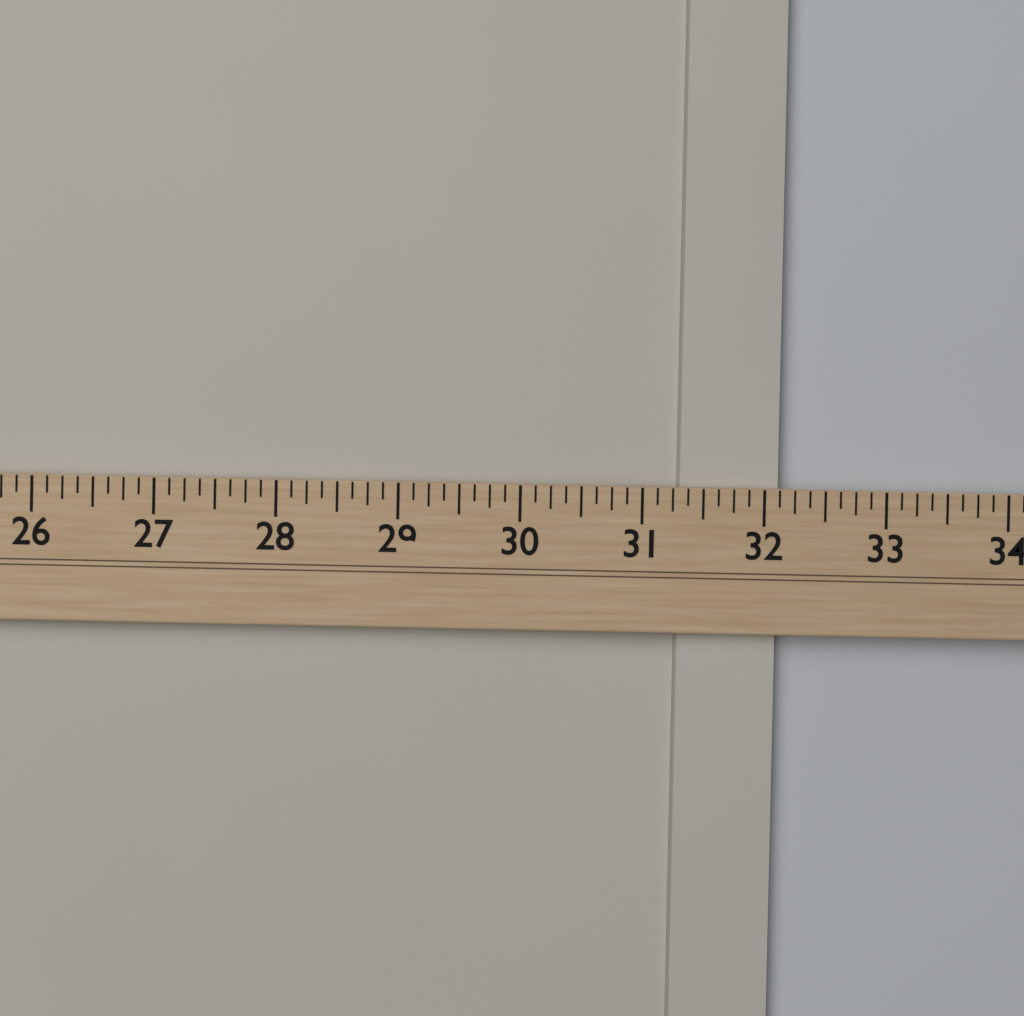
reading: 32.125 (no unit)
